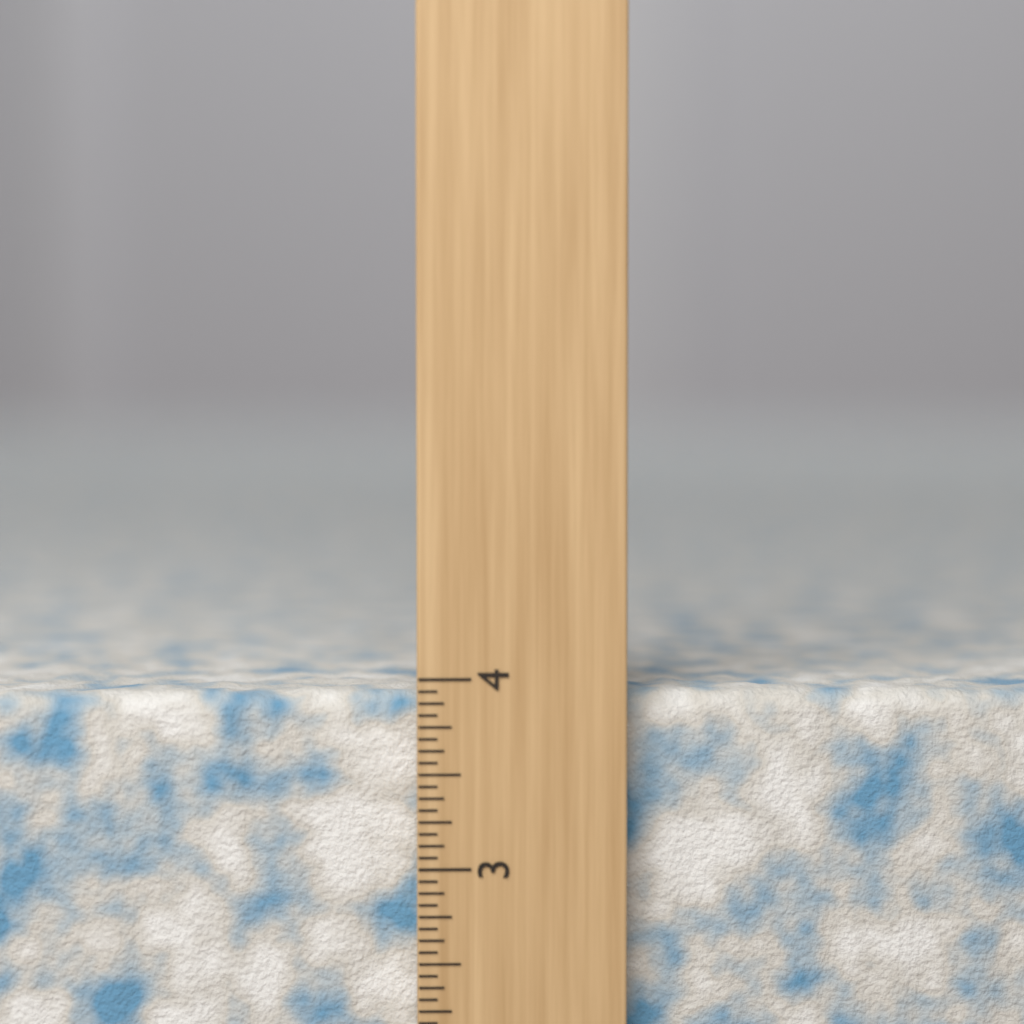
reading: 3.9375 inch
